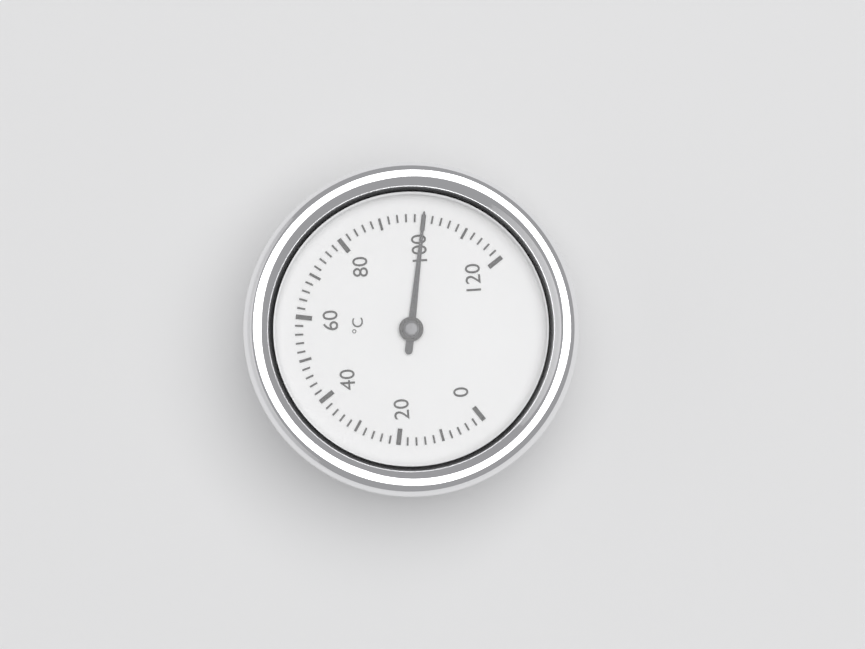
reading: 100 °C
